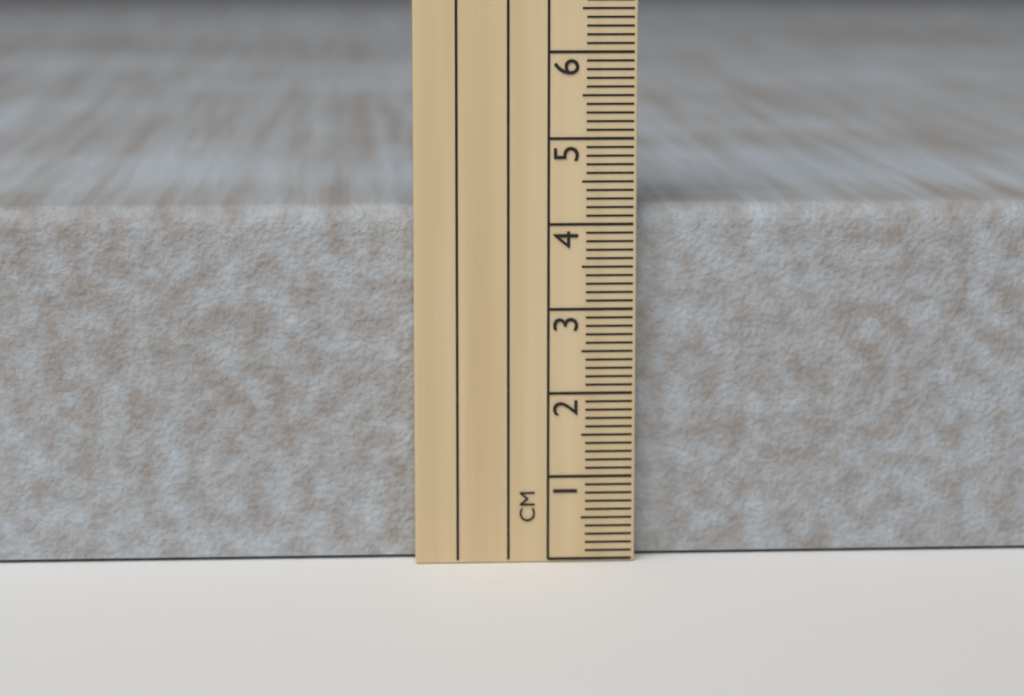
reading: 4.2 cm
